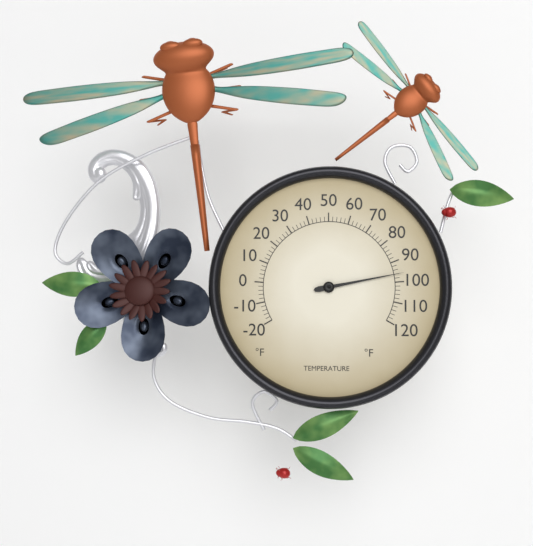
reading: 96 °F
